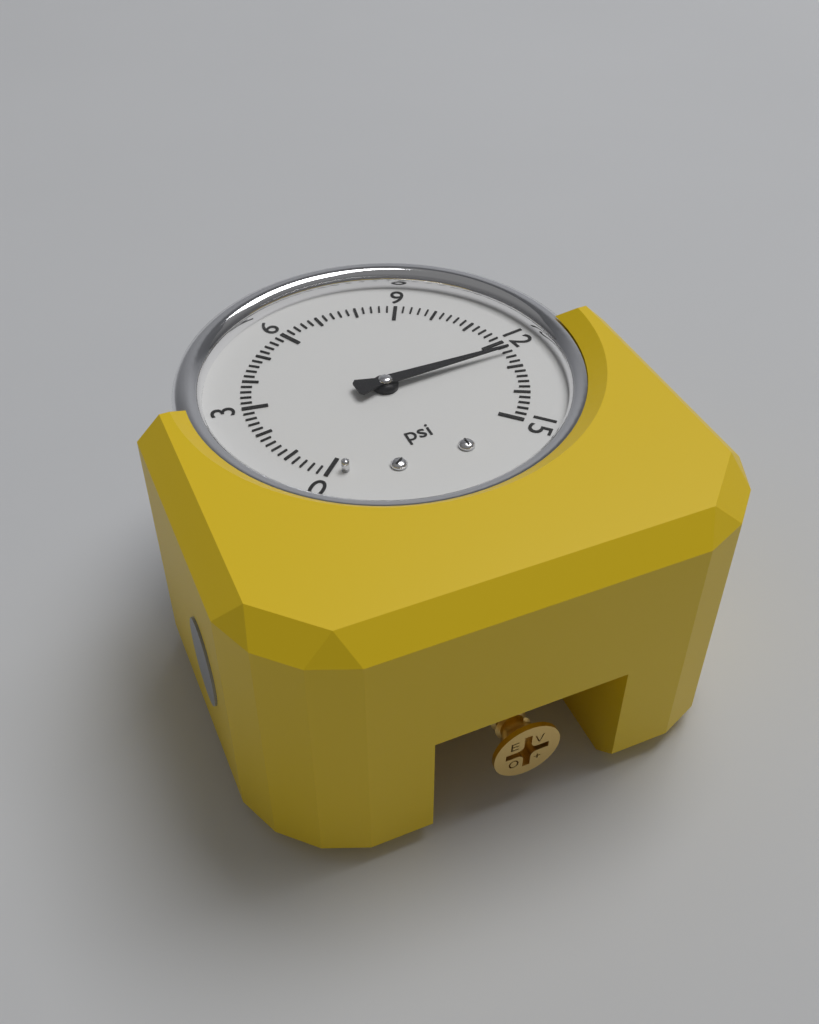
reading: 12.4 psi
